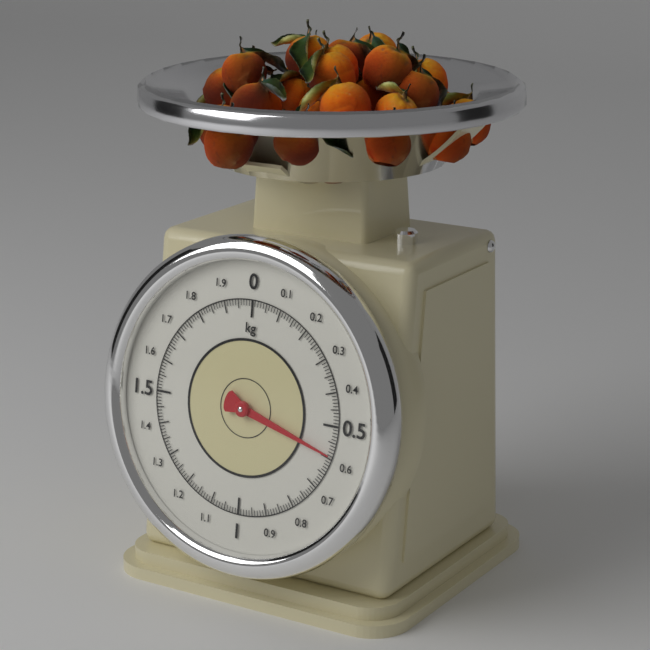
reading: 0.59 kg
